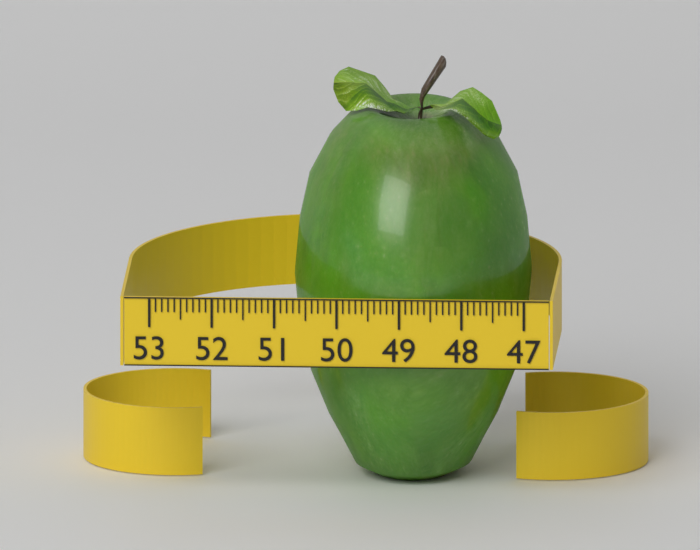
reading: 50.8 (no unit)
